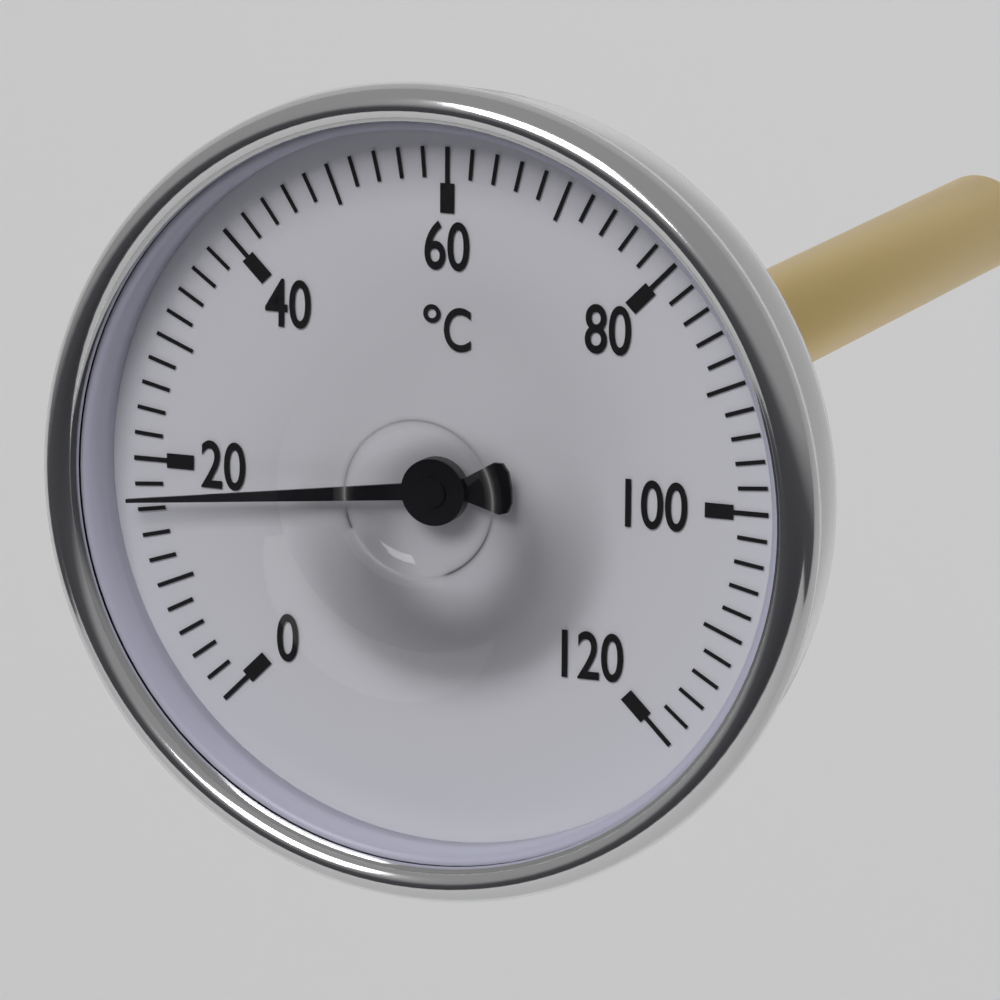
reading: 17 °C
